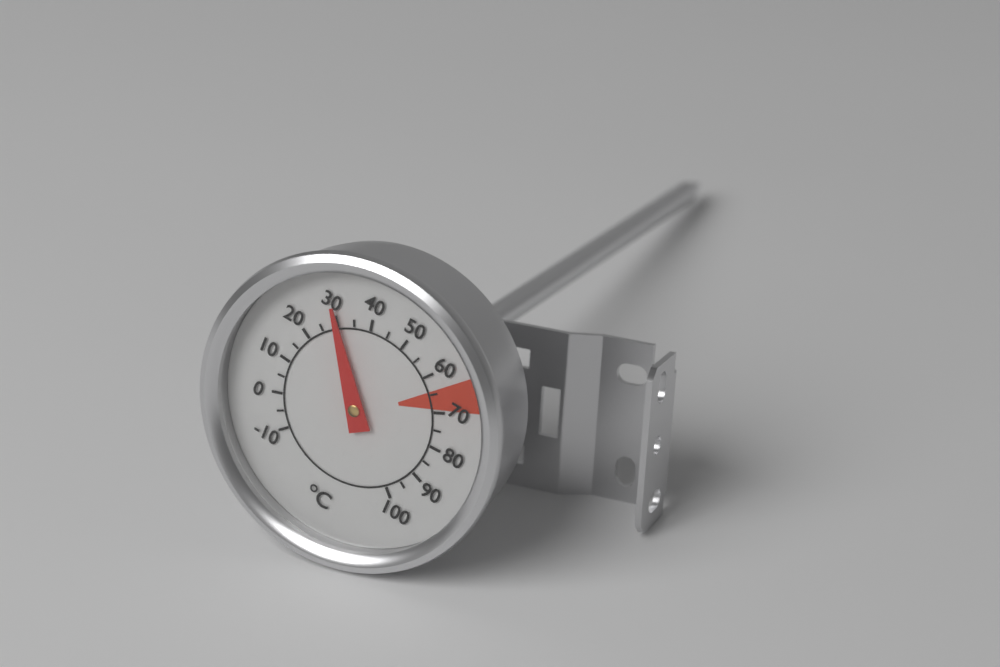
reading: 30 °C
